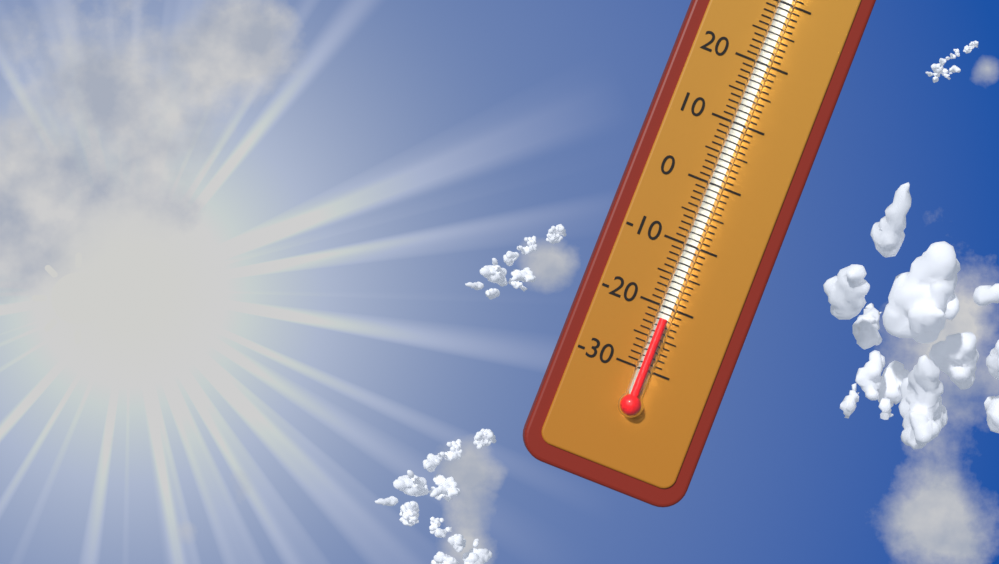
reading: -22 °C
